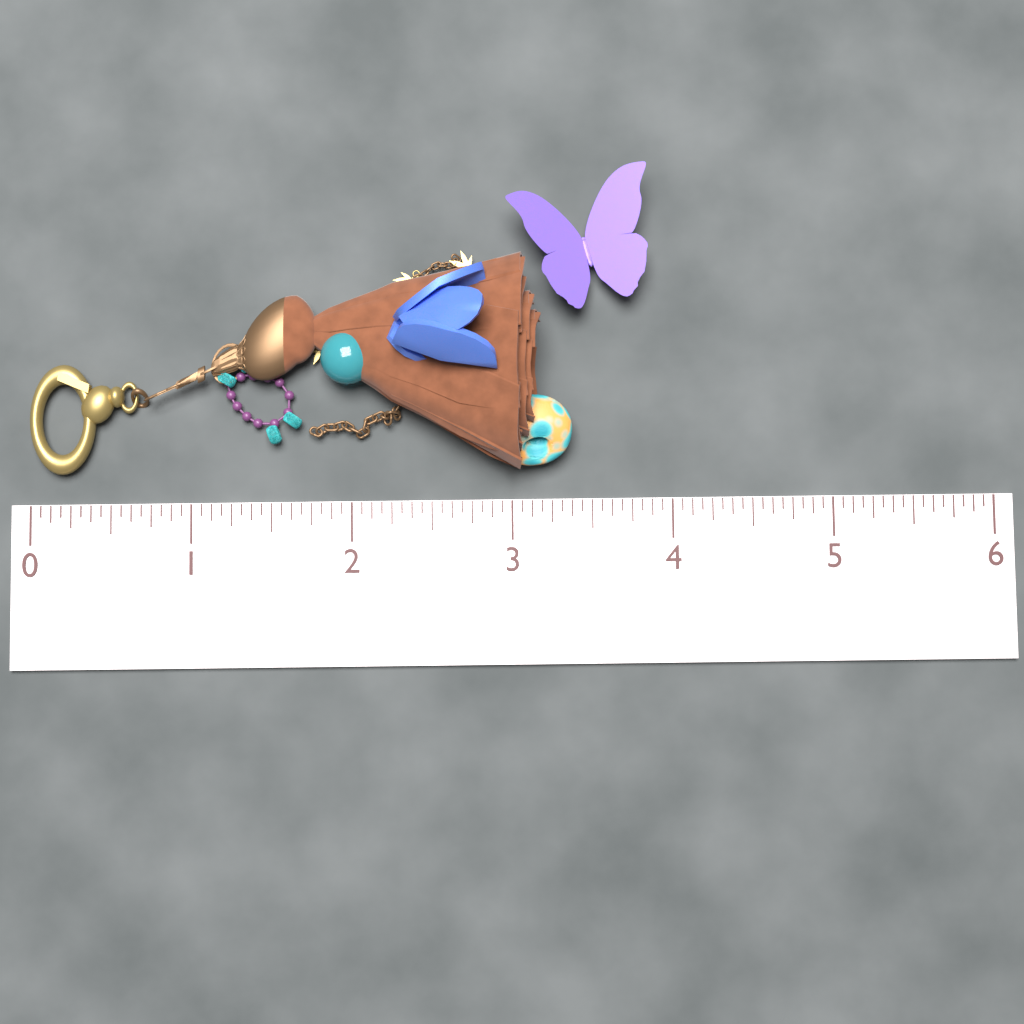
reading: 3.1875 (no unit)
